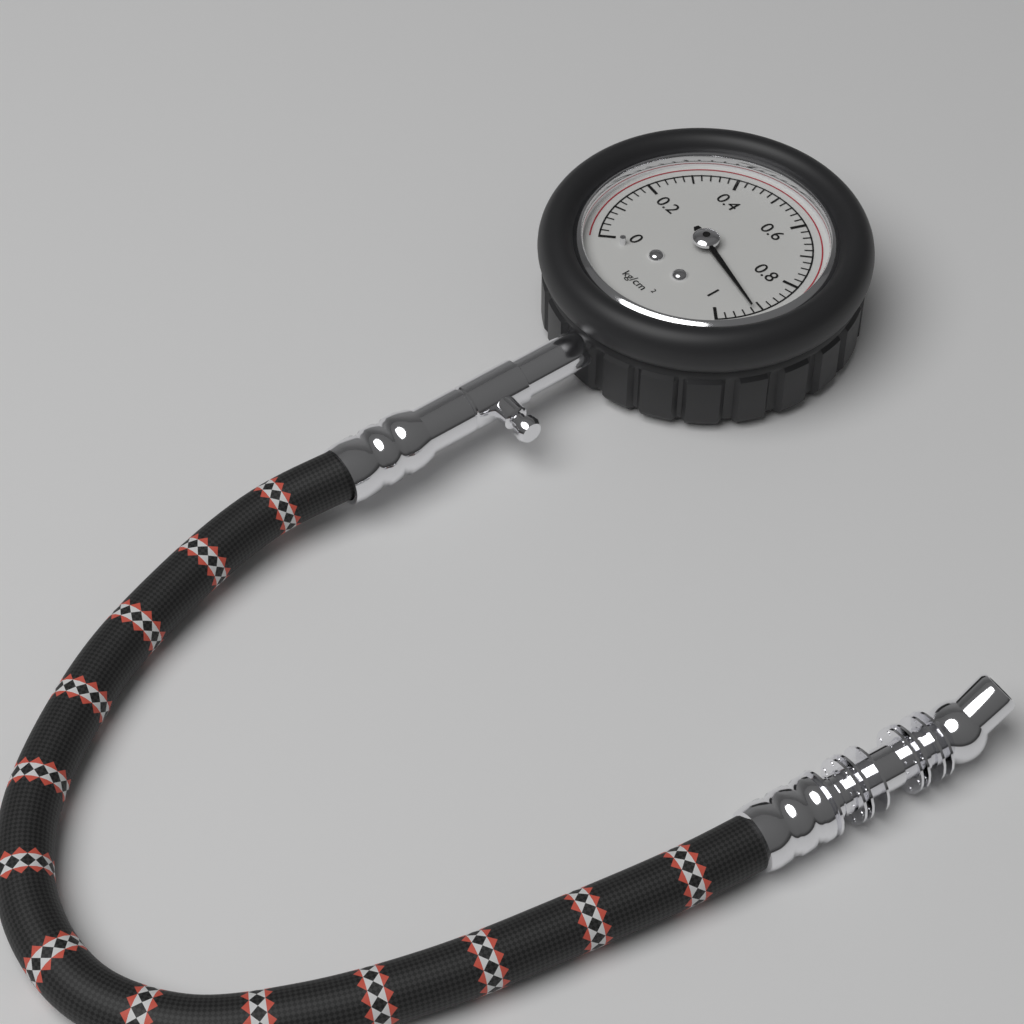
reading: 0.92 kg/cm²
